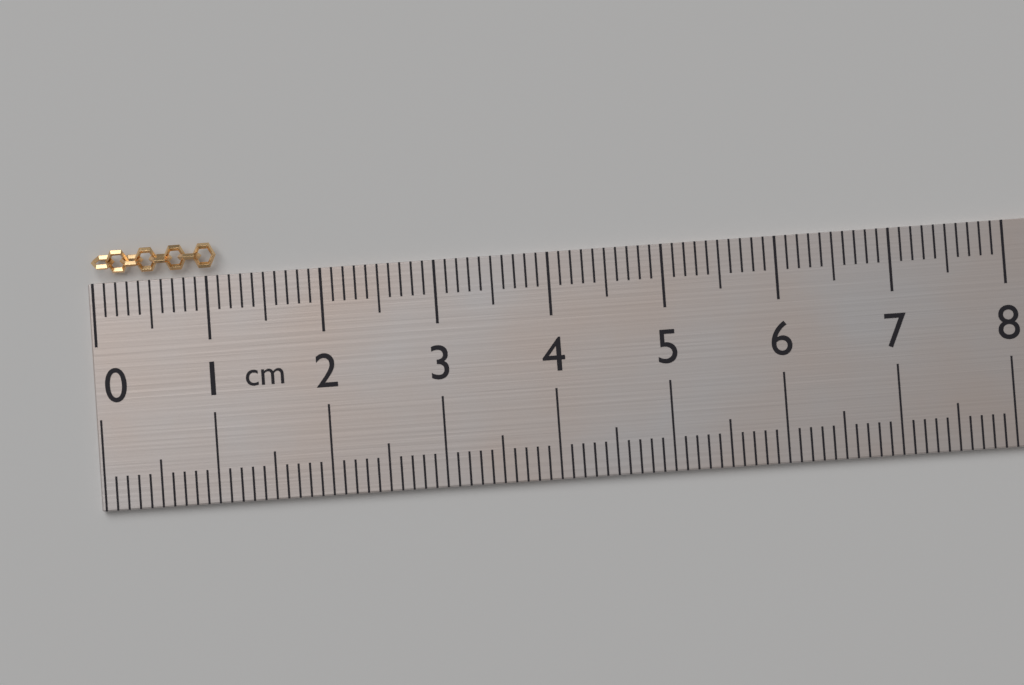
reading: 1.1 cm
